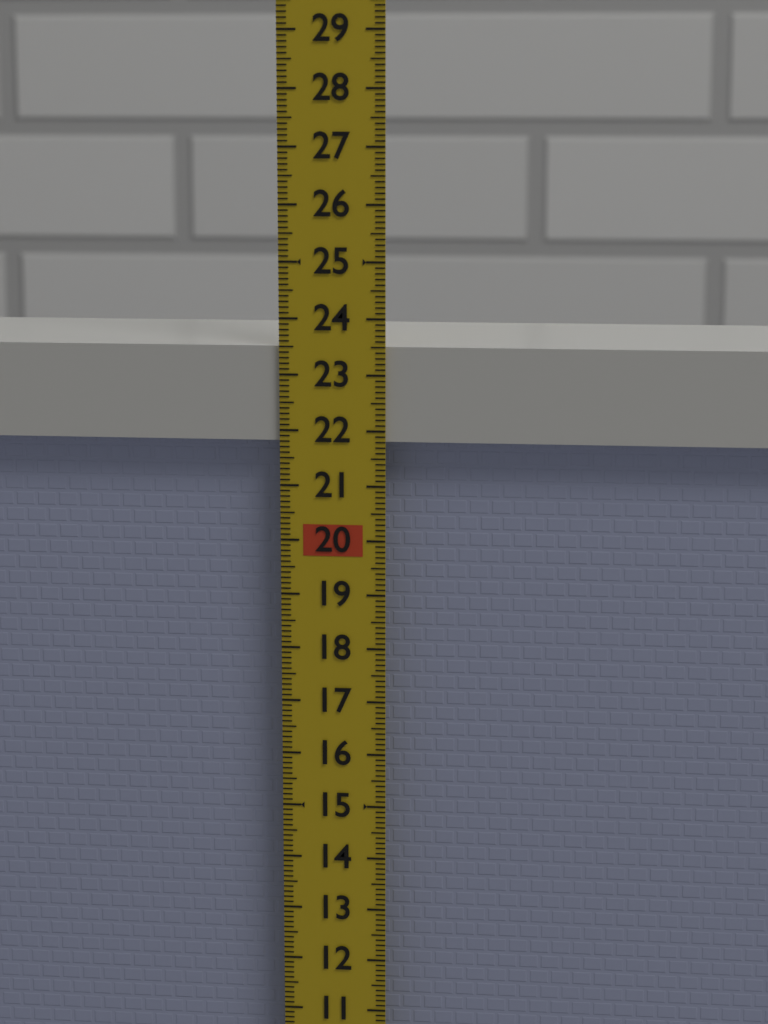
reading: 23.5 (no unit)
